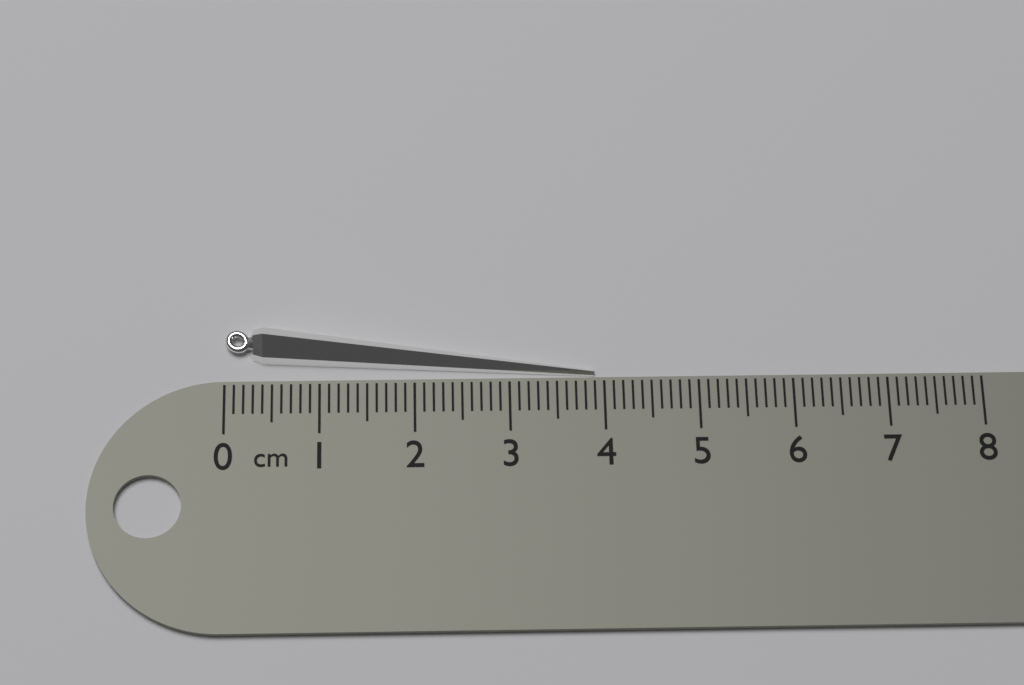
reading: 3.9 cm
